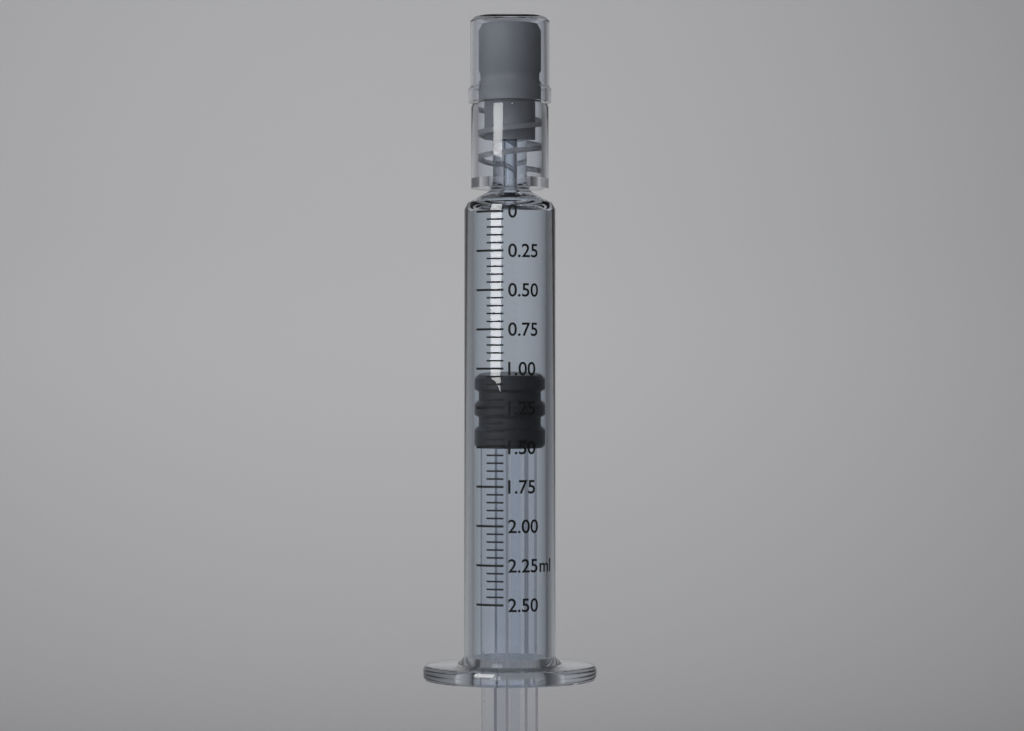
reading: 1.05 ml
